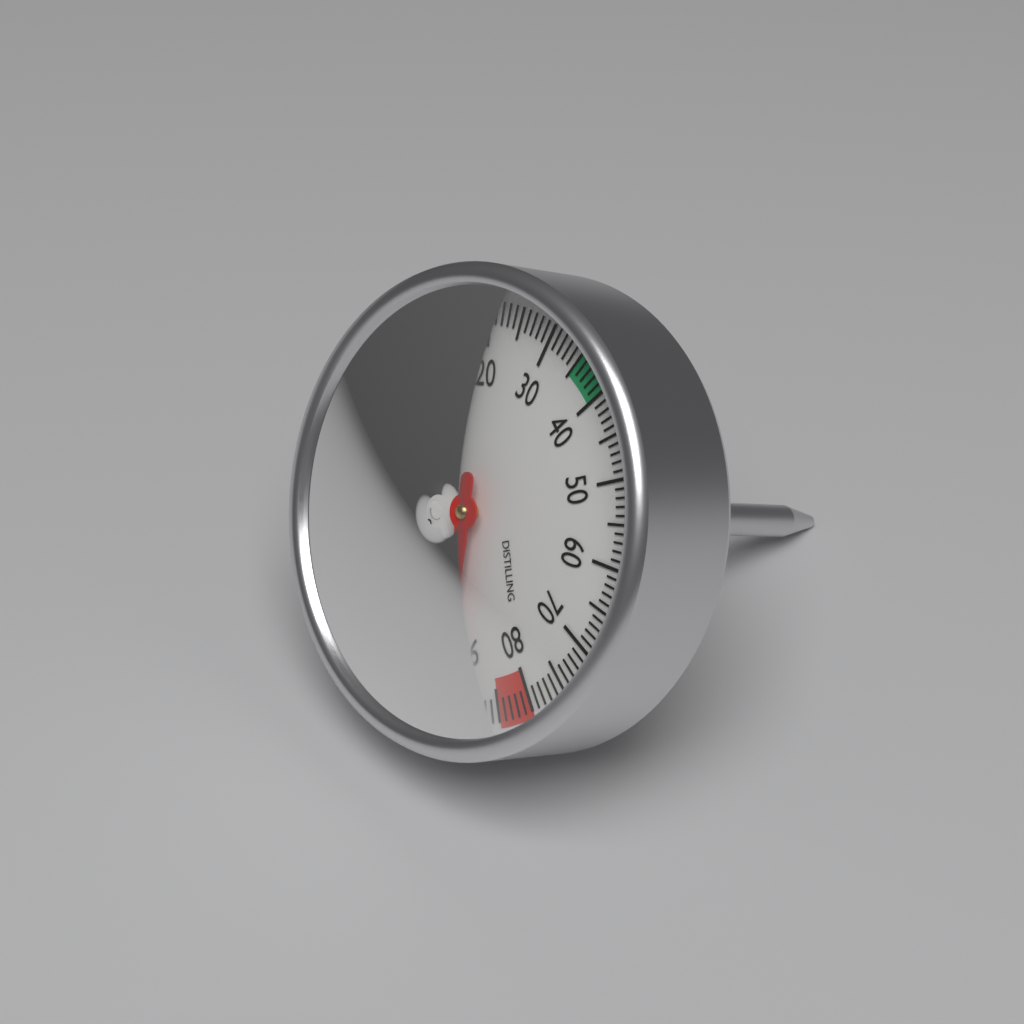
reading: 93 °C
